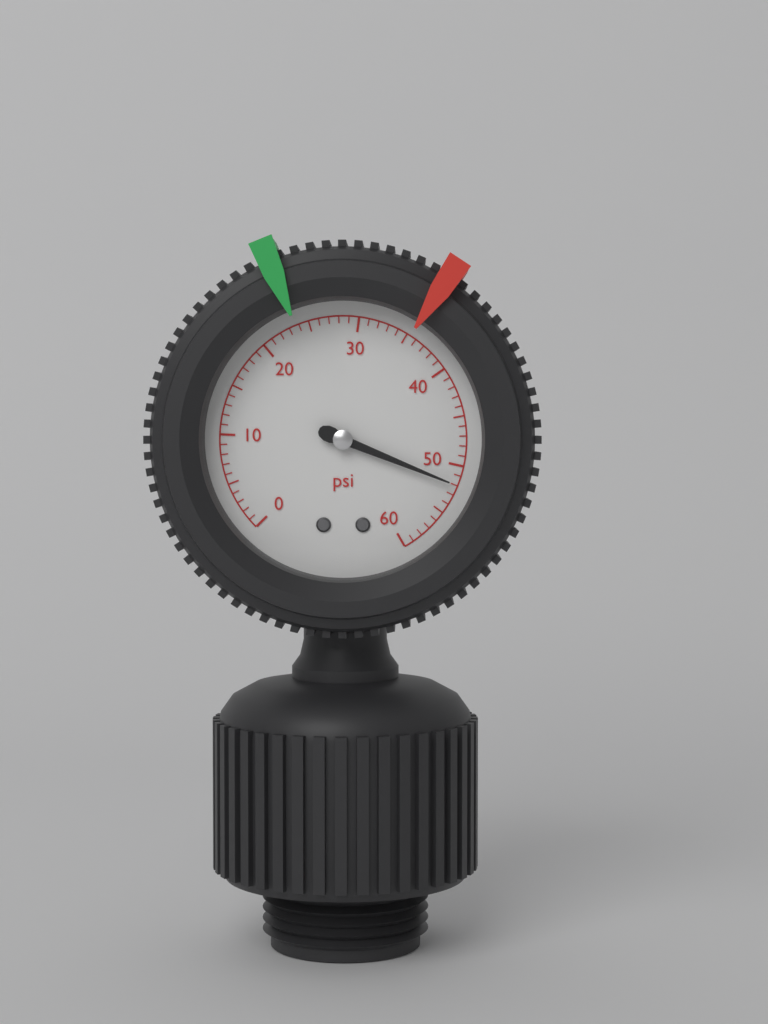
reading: 52 psi
